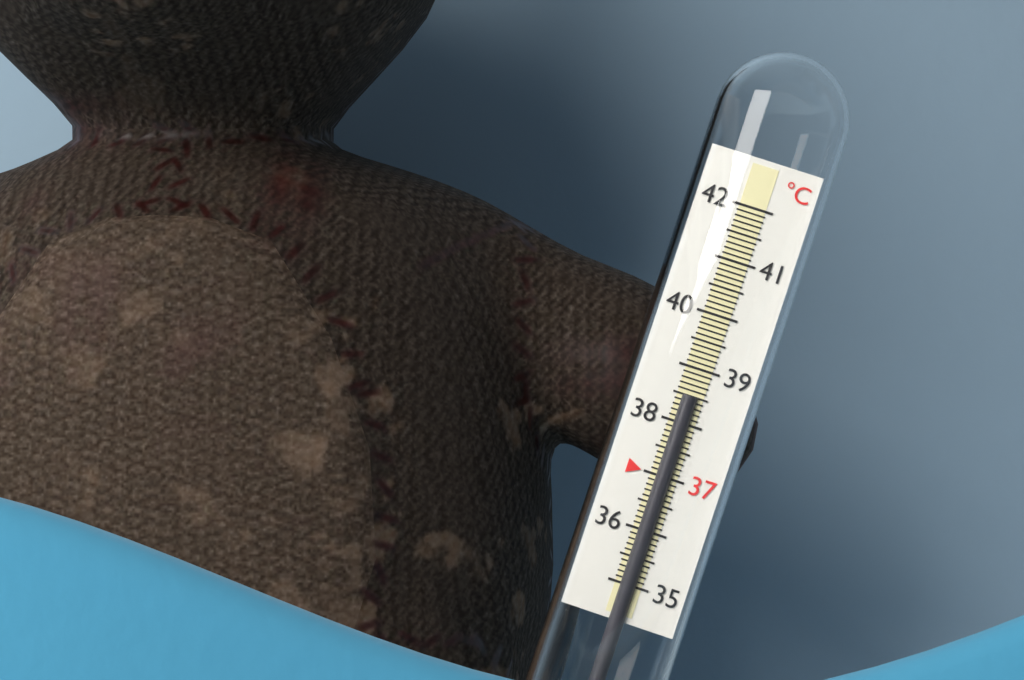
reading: 38.5 °C
